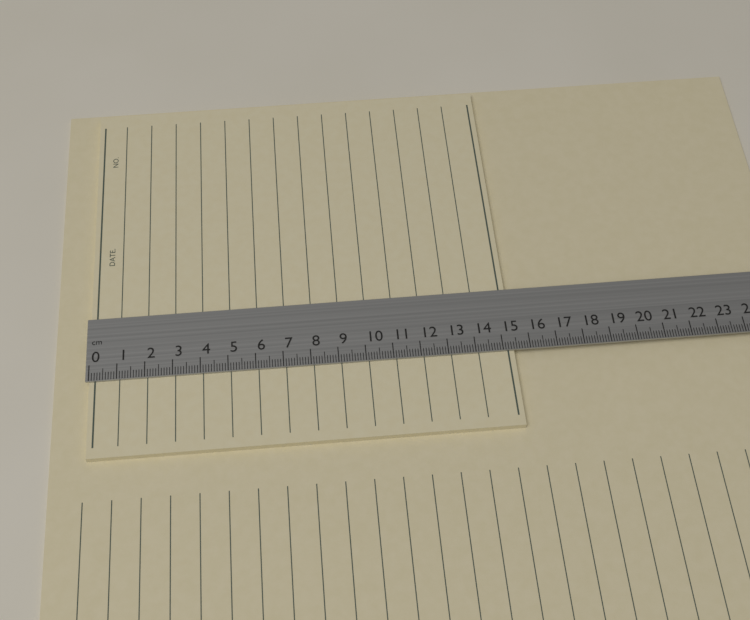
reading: 15.4 cm
